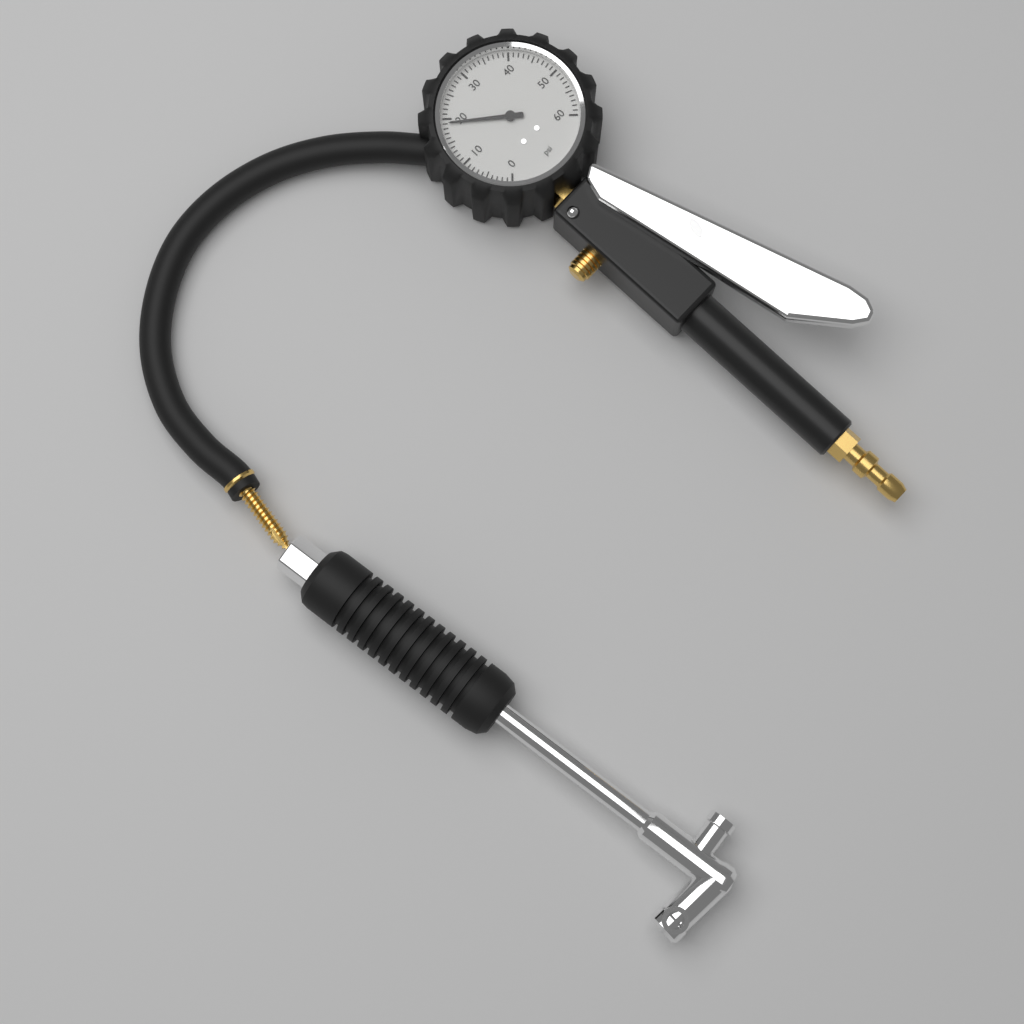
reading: 19 psi
